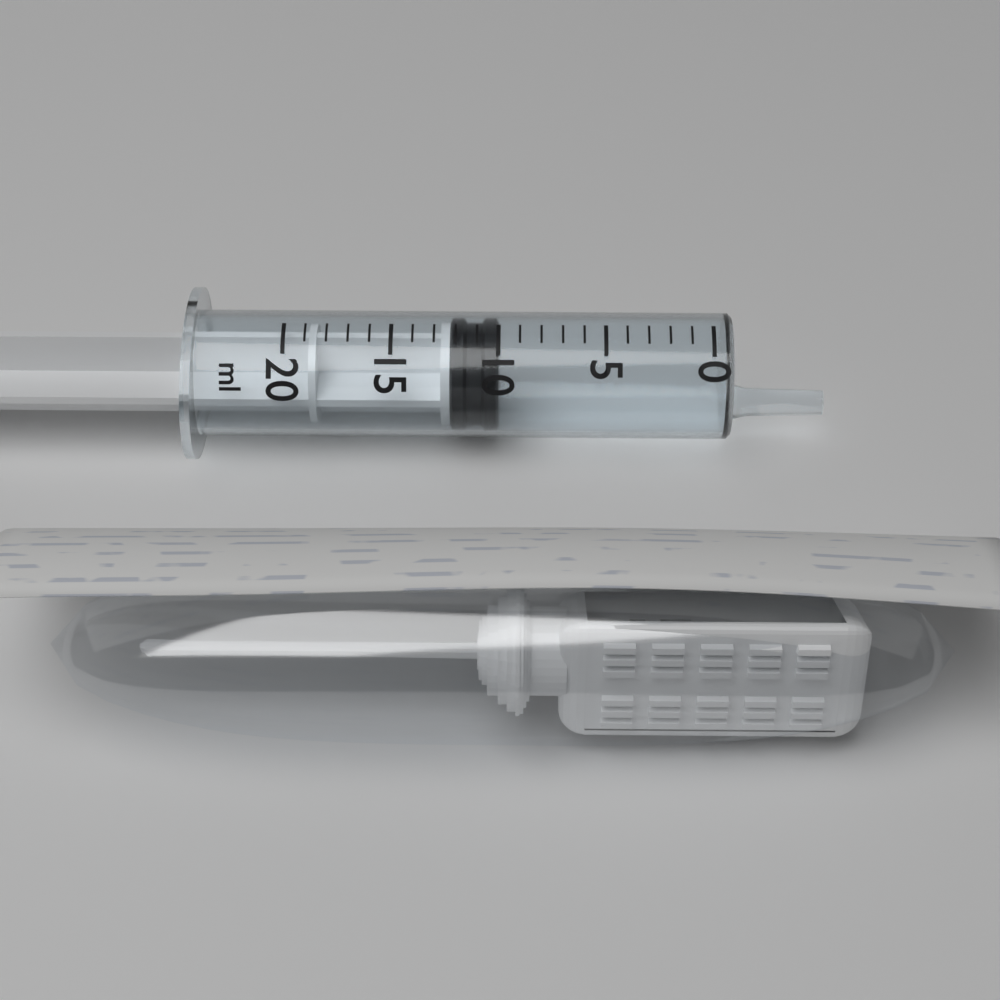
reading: 10 ml
